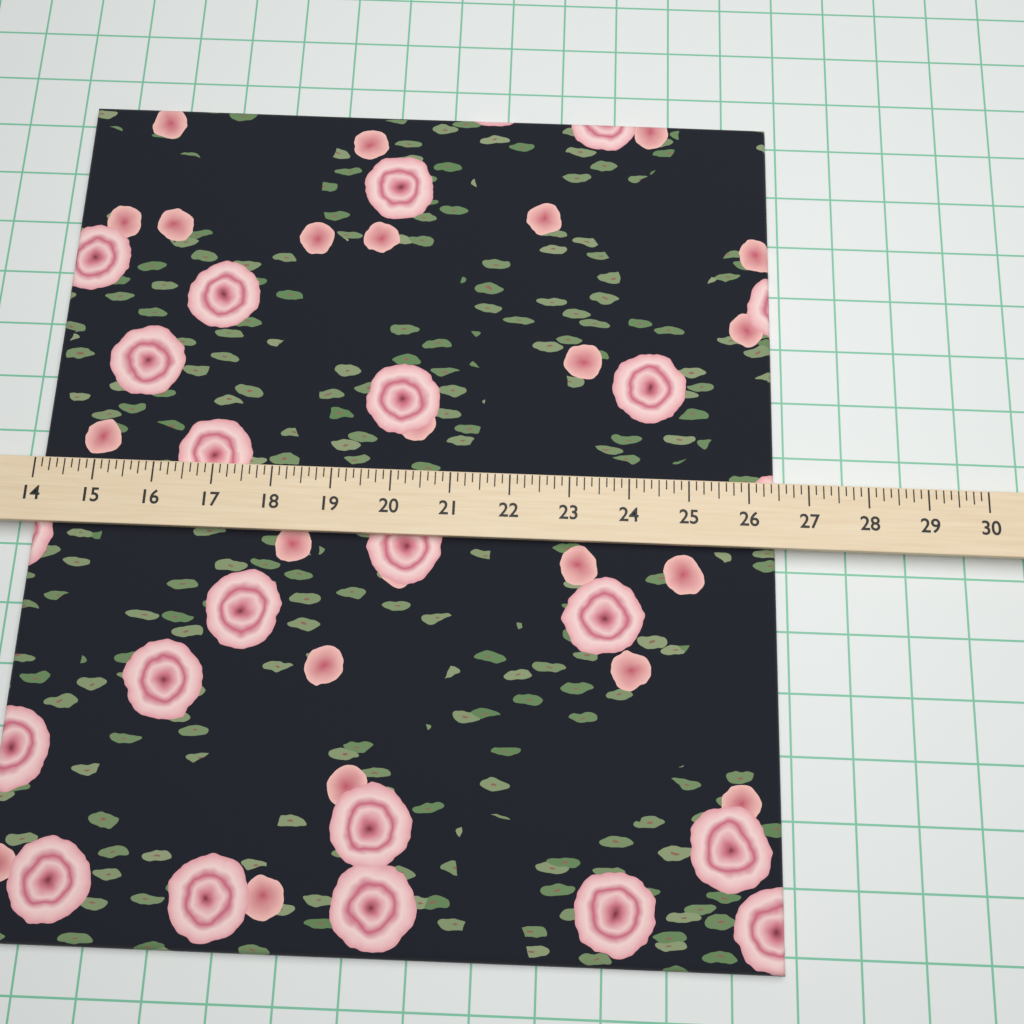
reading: 26.500 (no unit)
